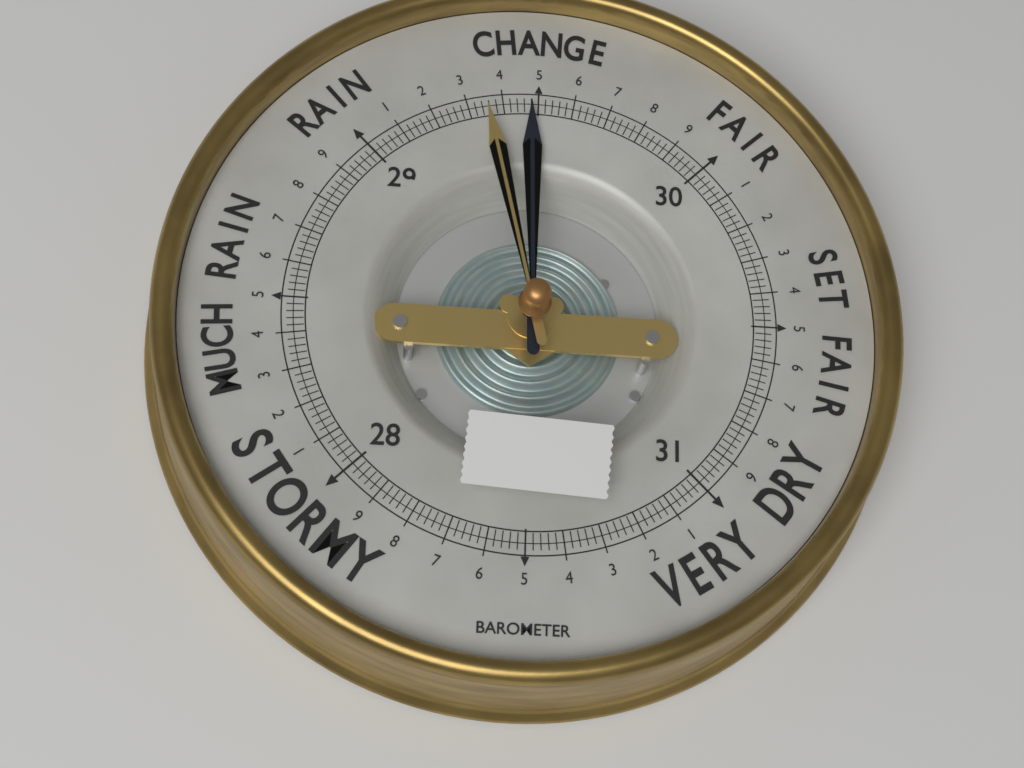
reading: 29.48 (no unit)
